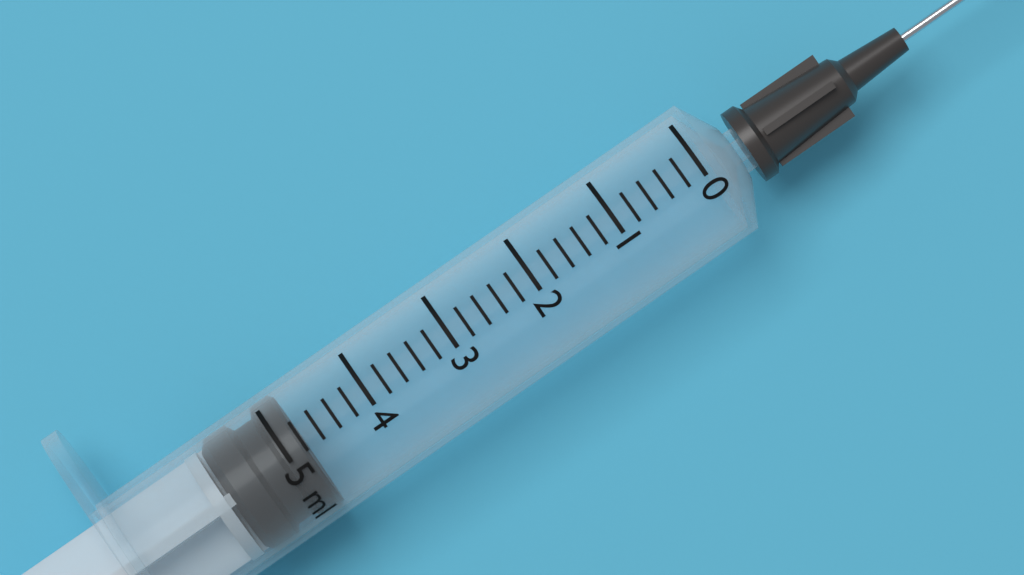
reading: 4.8 ml
